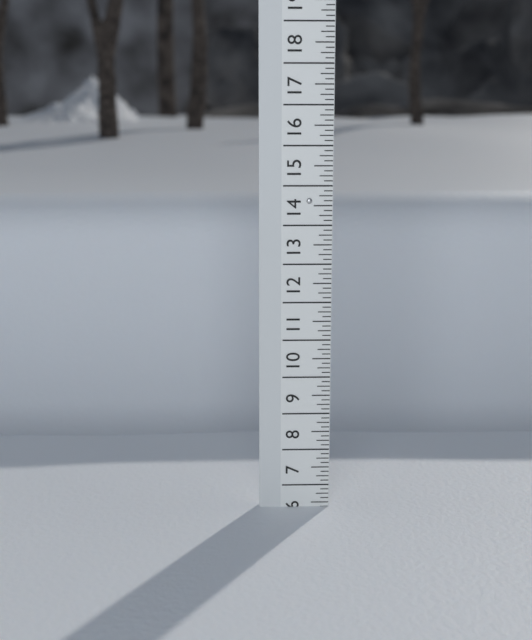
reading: 6.375 (no unit)
